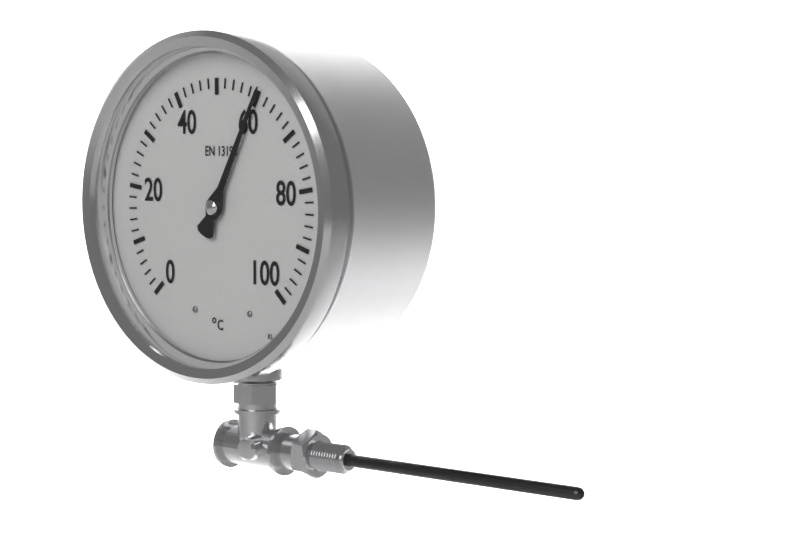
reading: 60 °C
